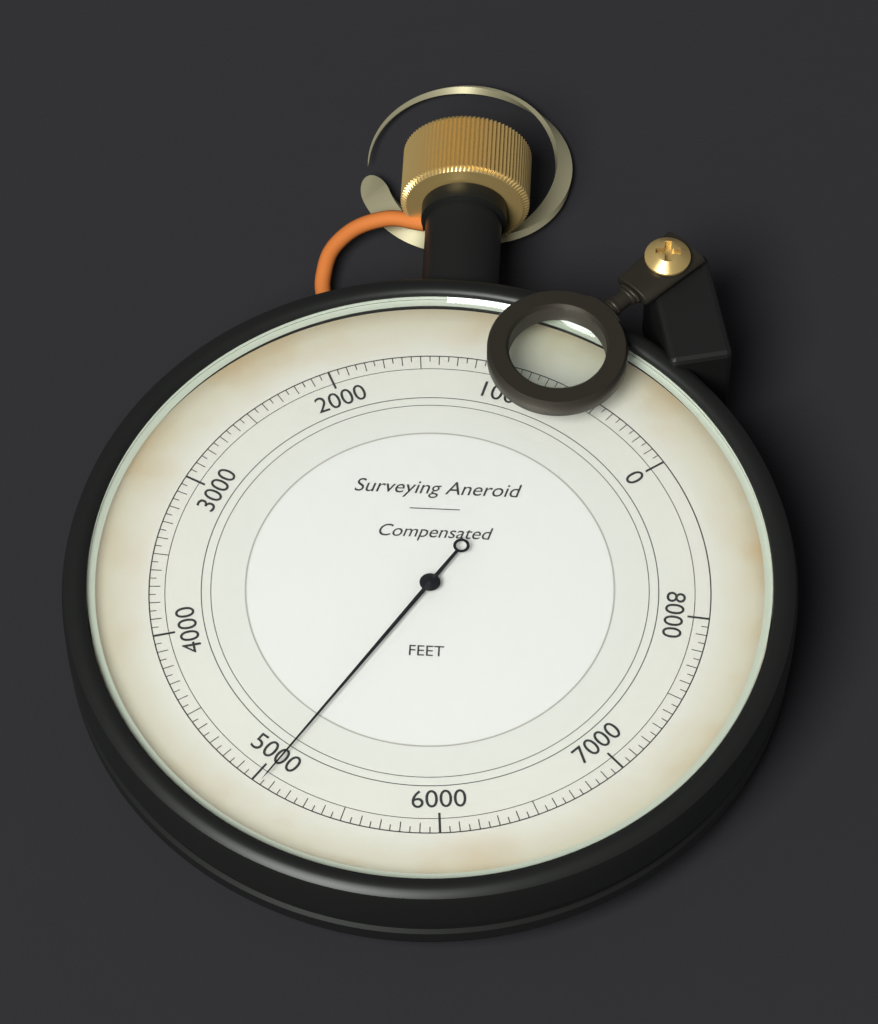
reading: 5050 ft
